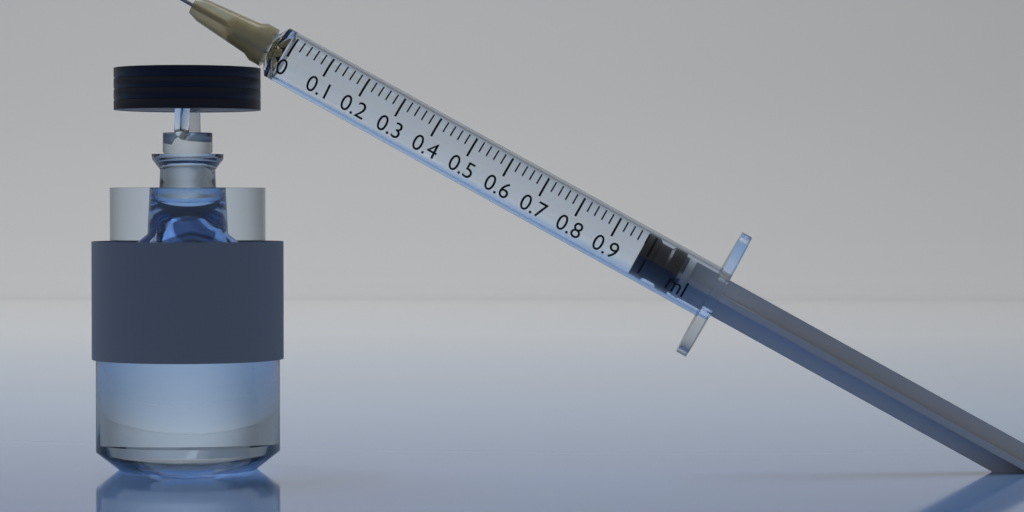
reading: 0.98 ml
